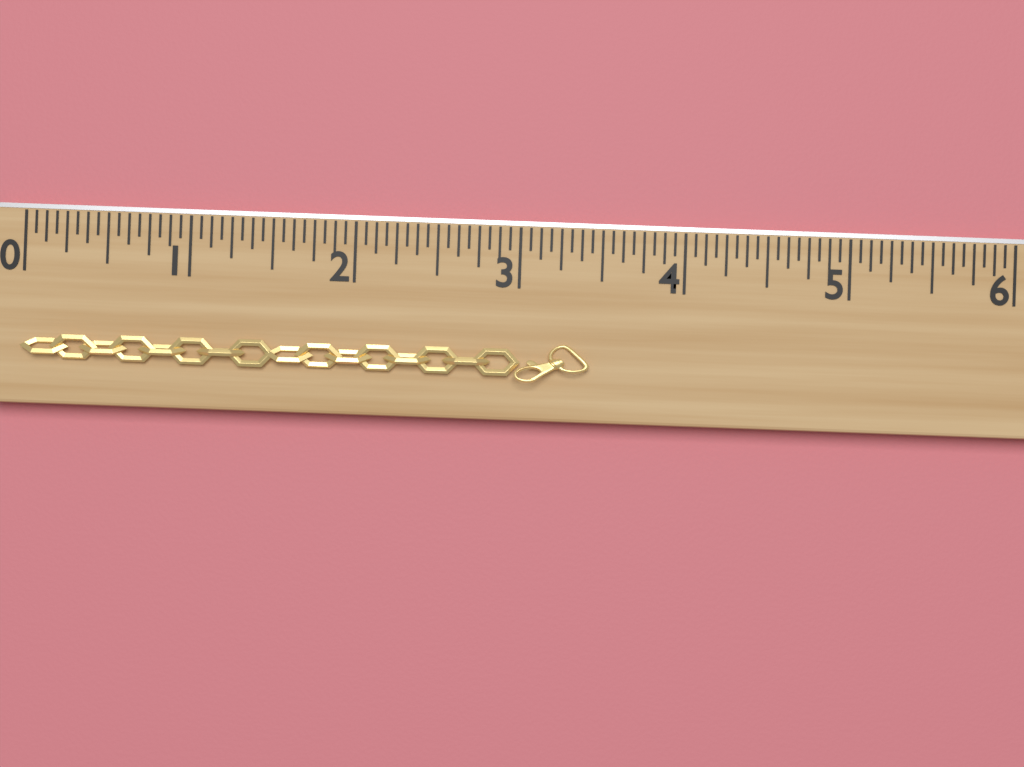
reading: 3.4375 (no unit)
